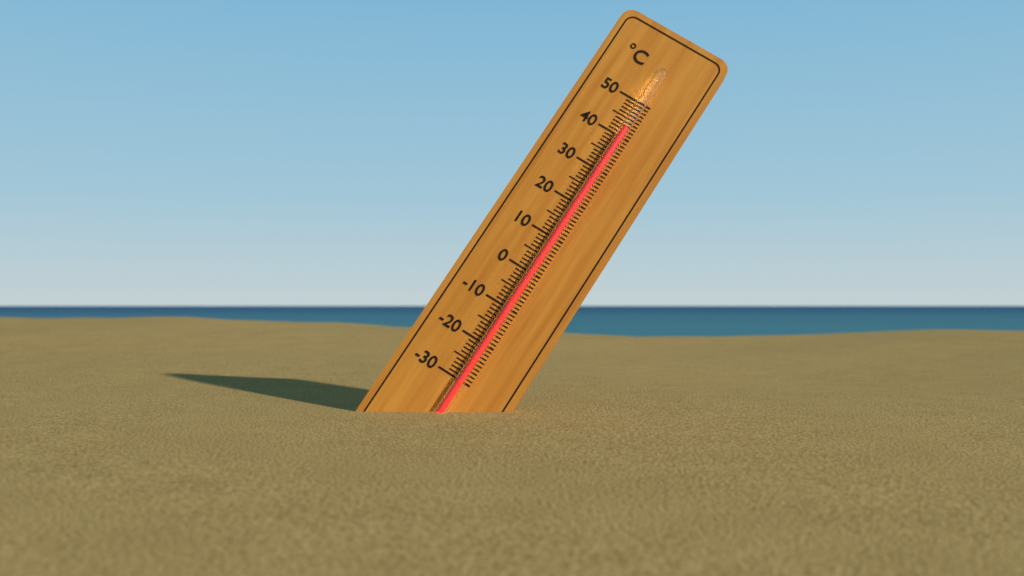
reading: 42 °C
